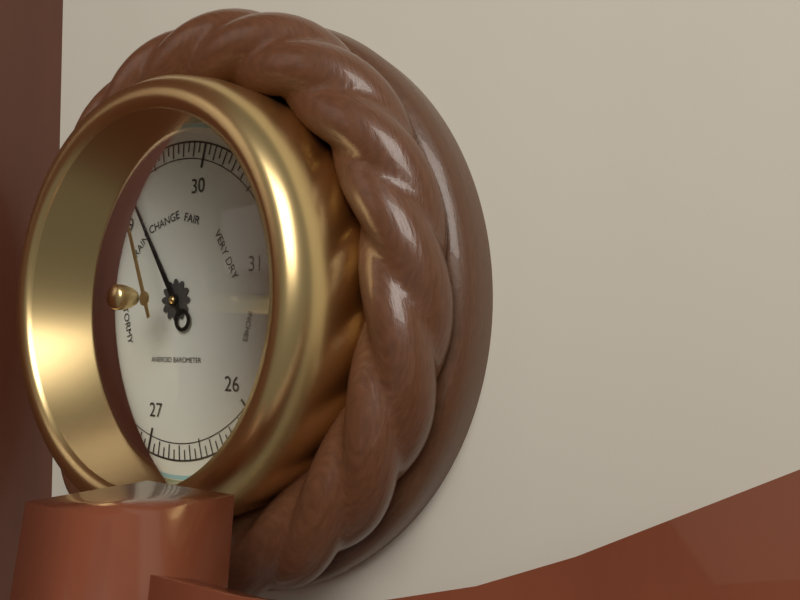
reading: 29.20 inHg
